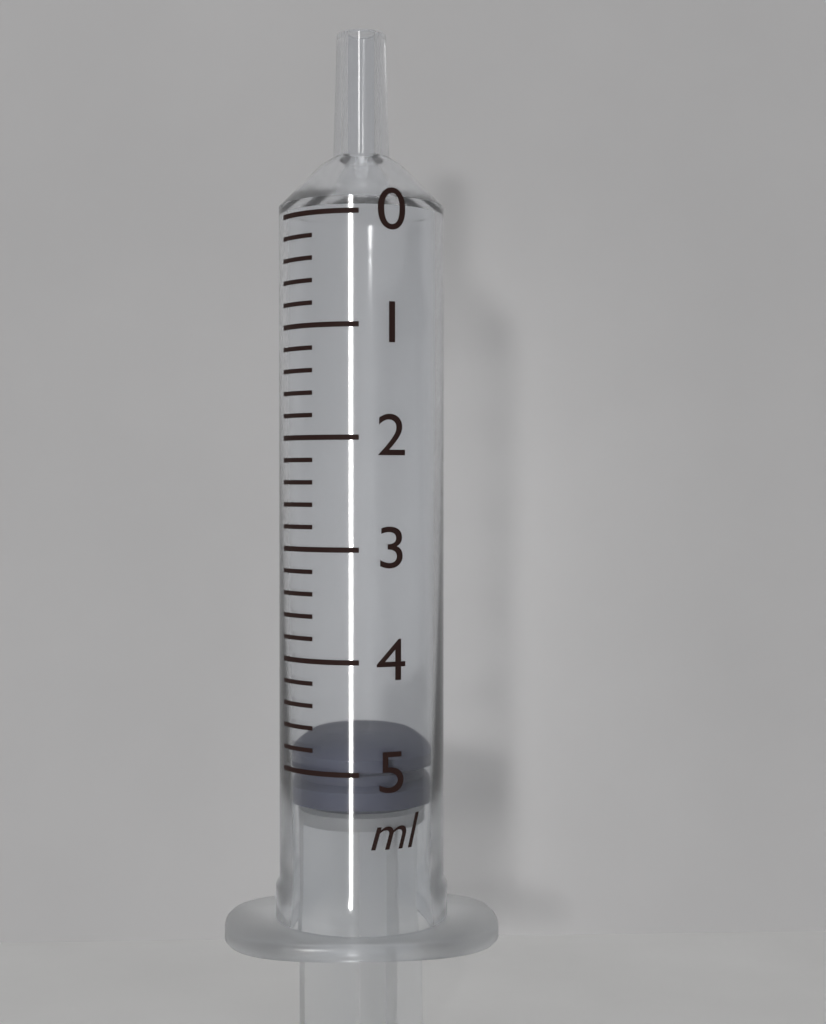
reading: 4.8 ml
